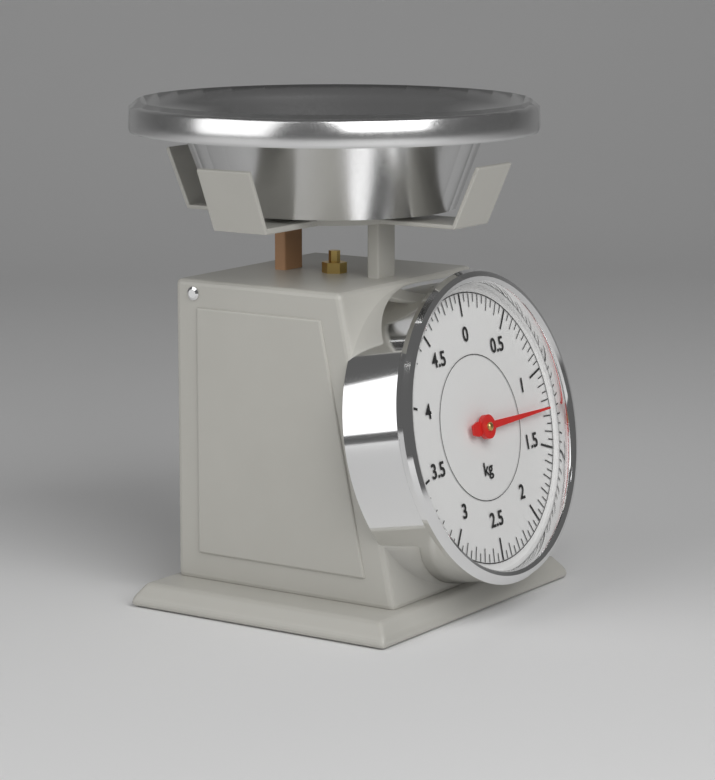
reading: 1.25 kg
